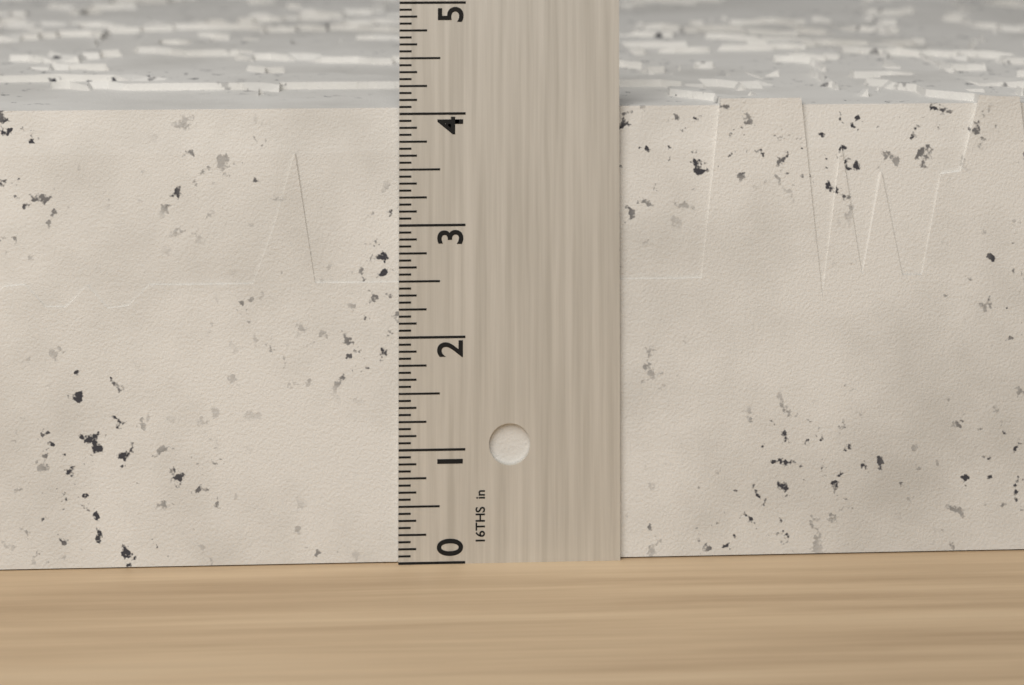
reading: 4.1250 in
